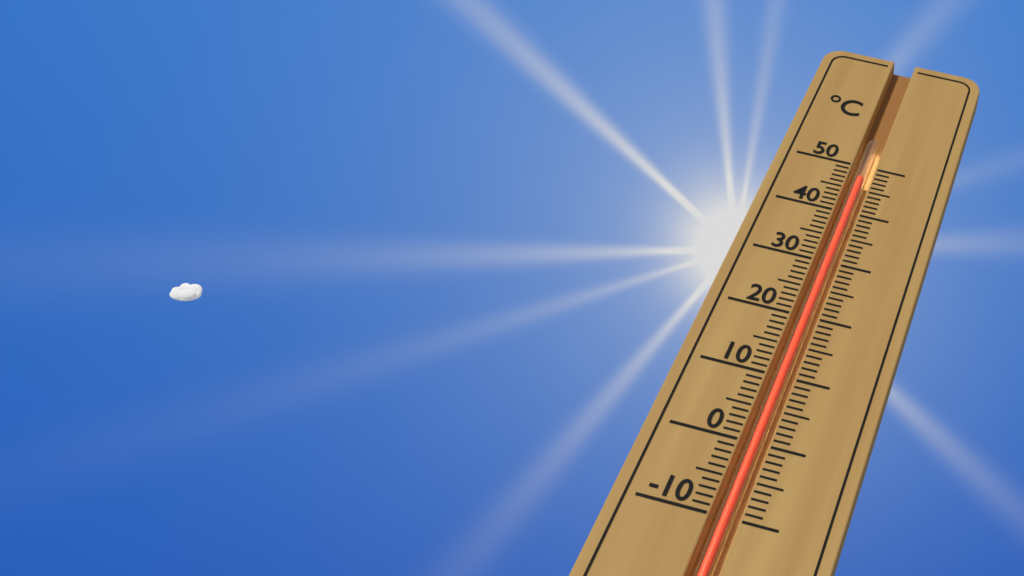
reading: 48 °C
